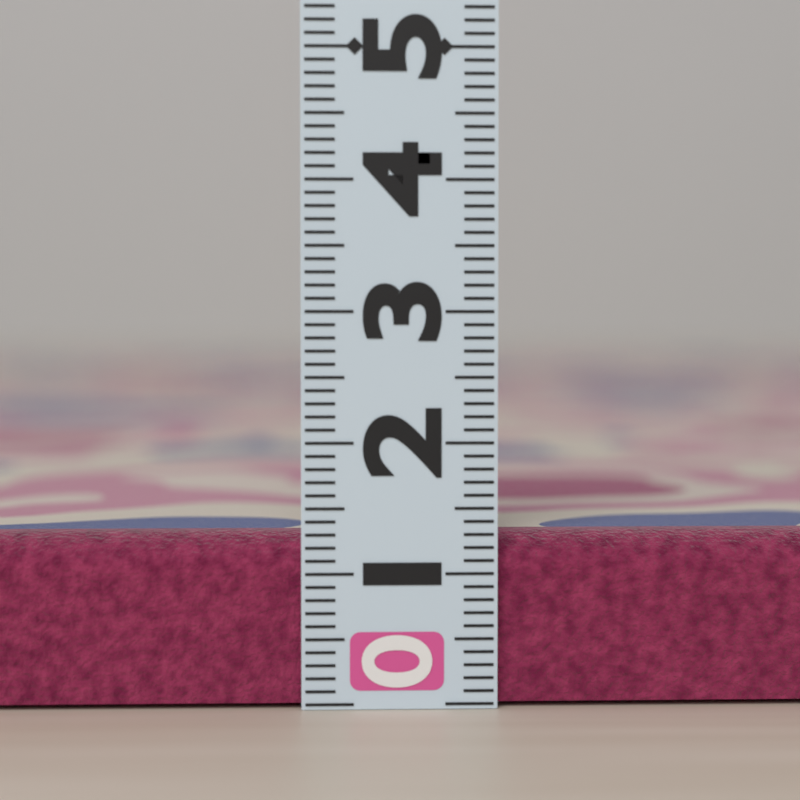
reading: 1.3 (no unit)
